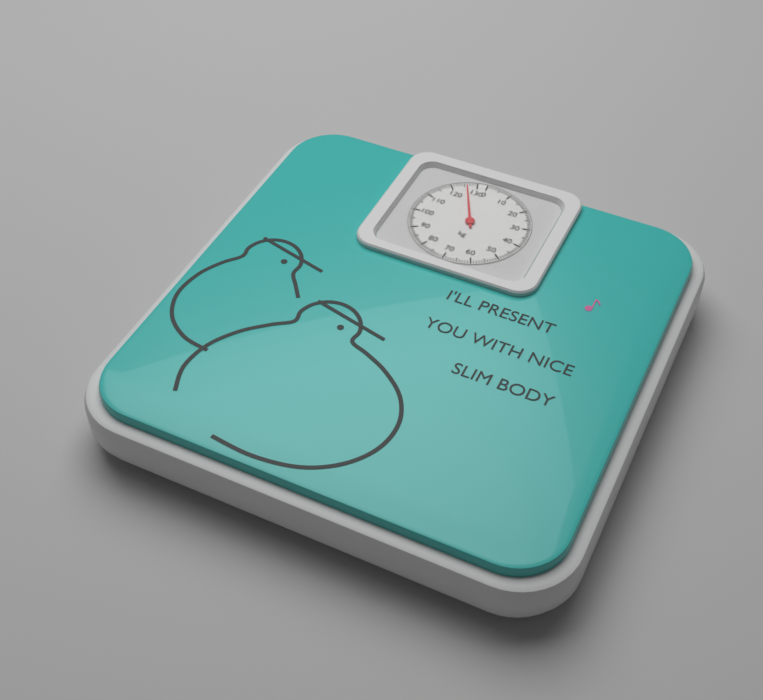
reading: 126 kg
